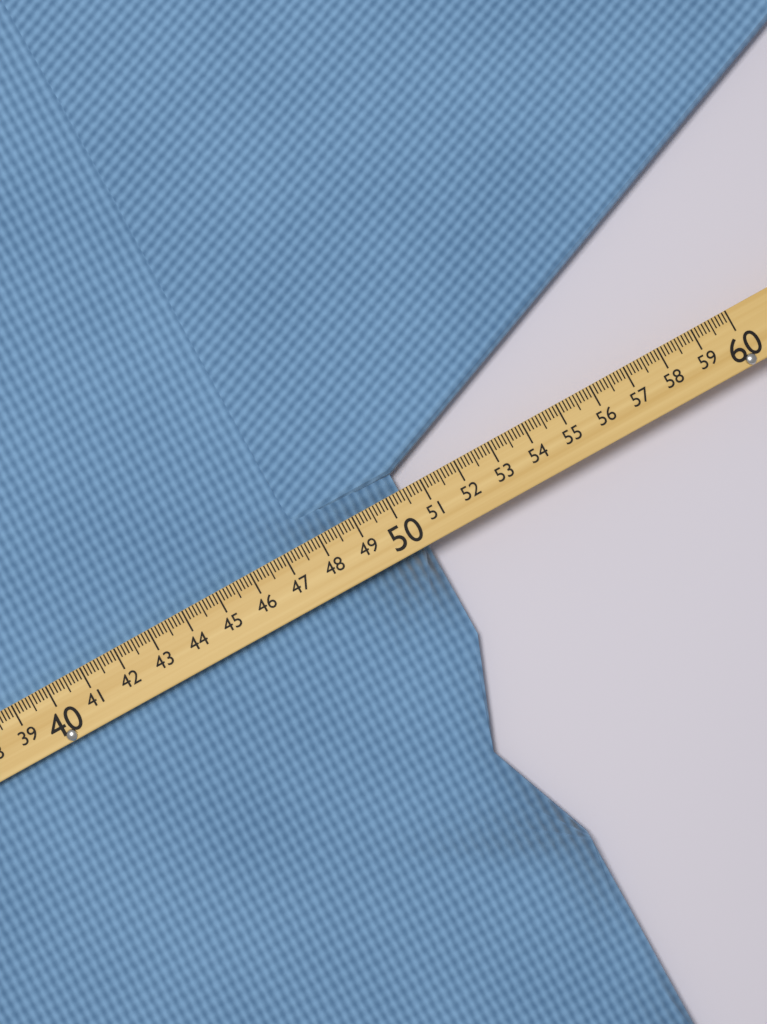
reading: 50.4 (no unit)
